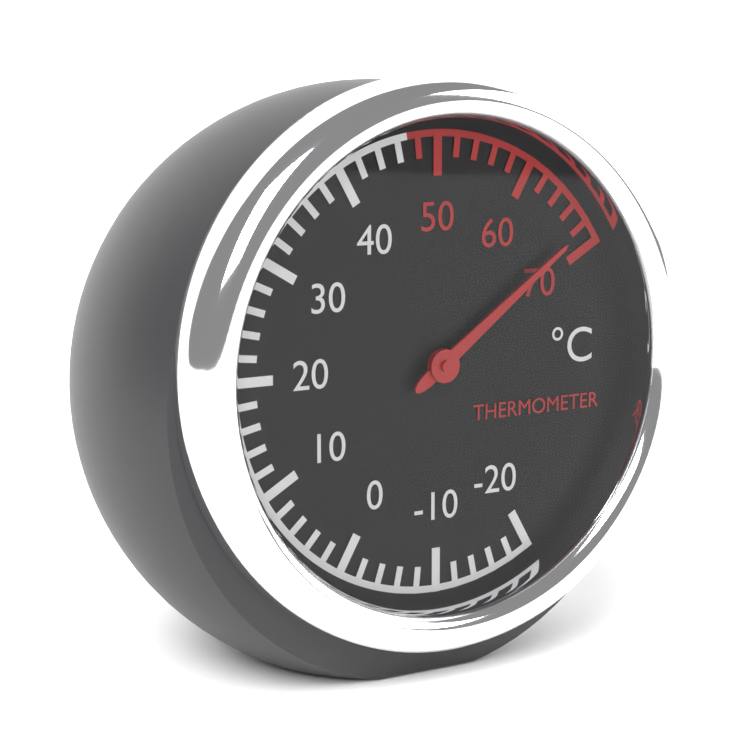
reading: 68 °C
